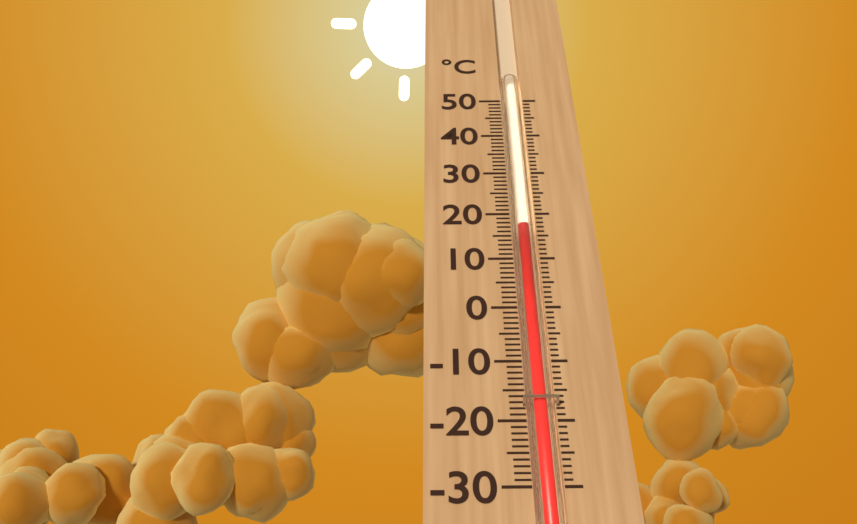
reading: 17 °C
